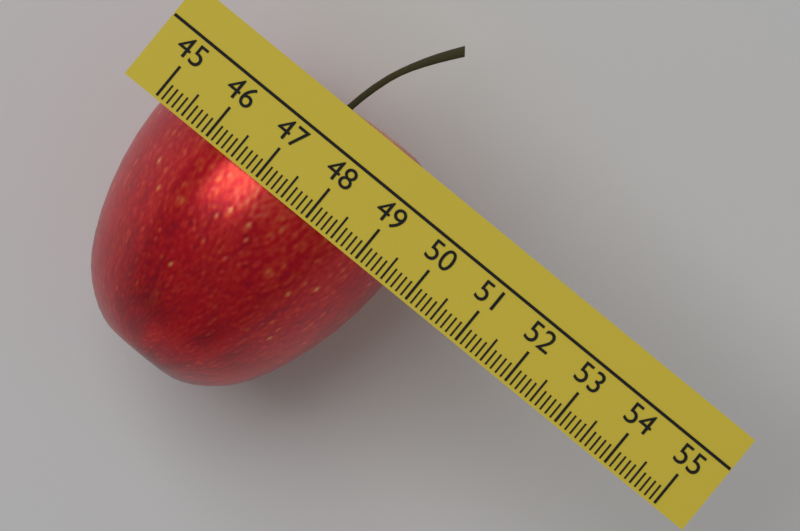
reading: 49.6 (no unit)
